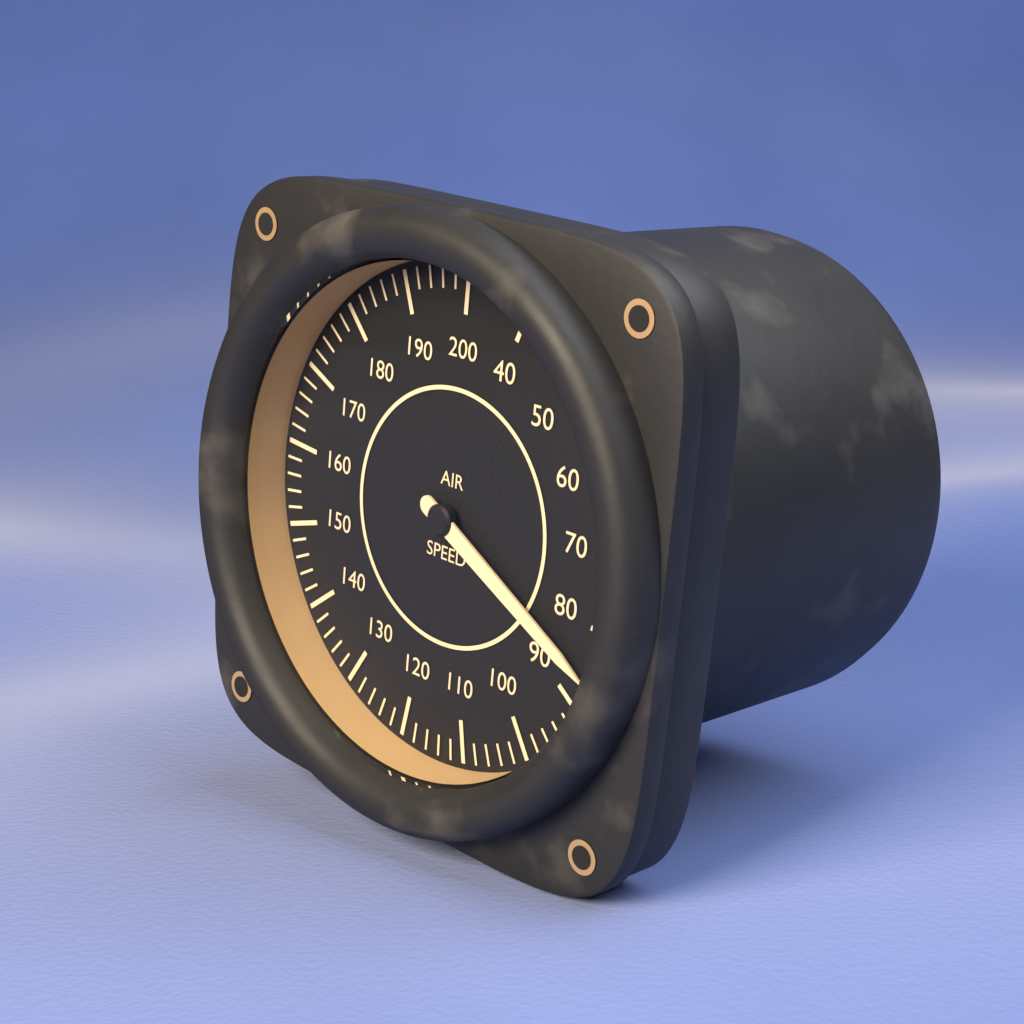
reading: 86 (no unit)
